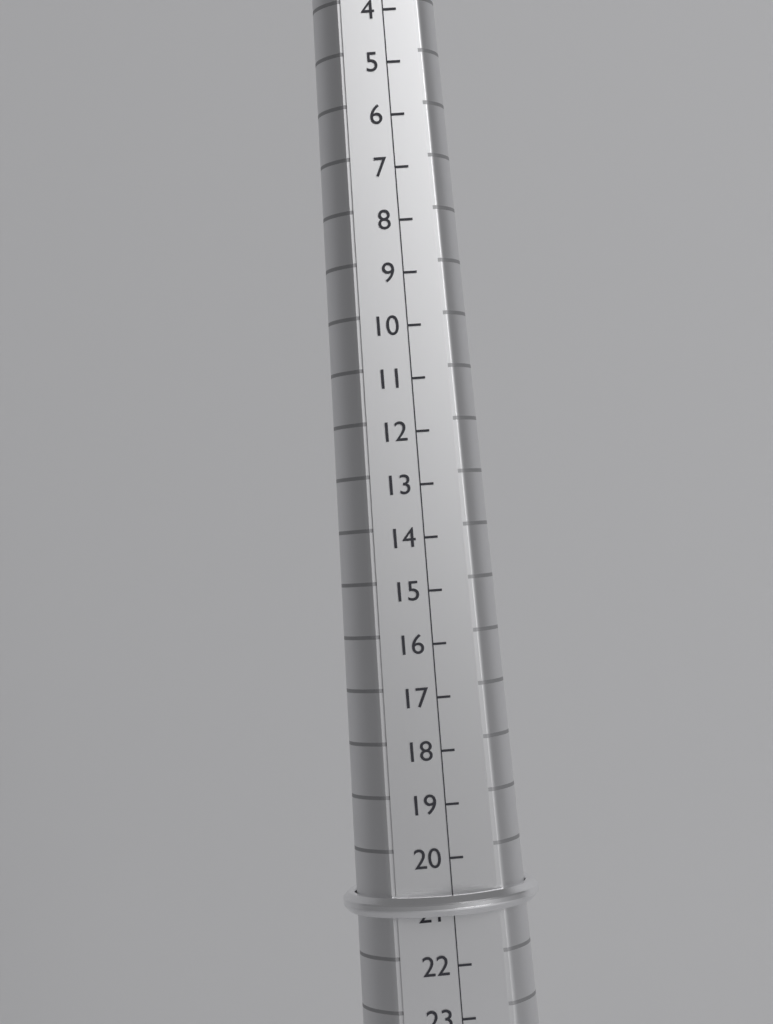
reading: 21 (no unit)
